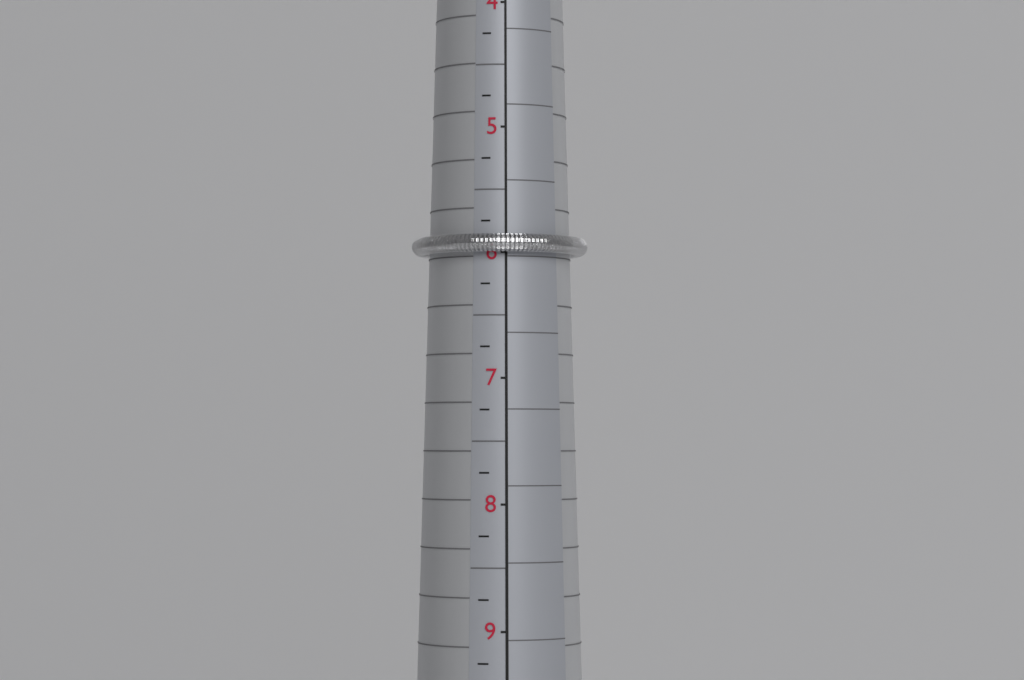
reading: 6.00 (no unit)
